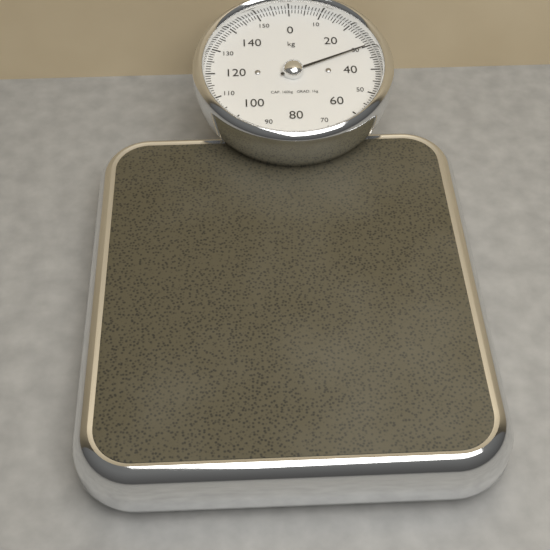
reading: 30 kg
